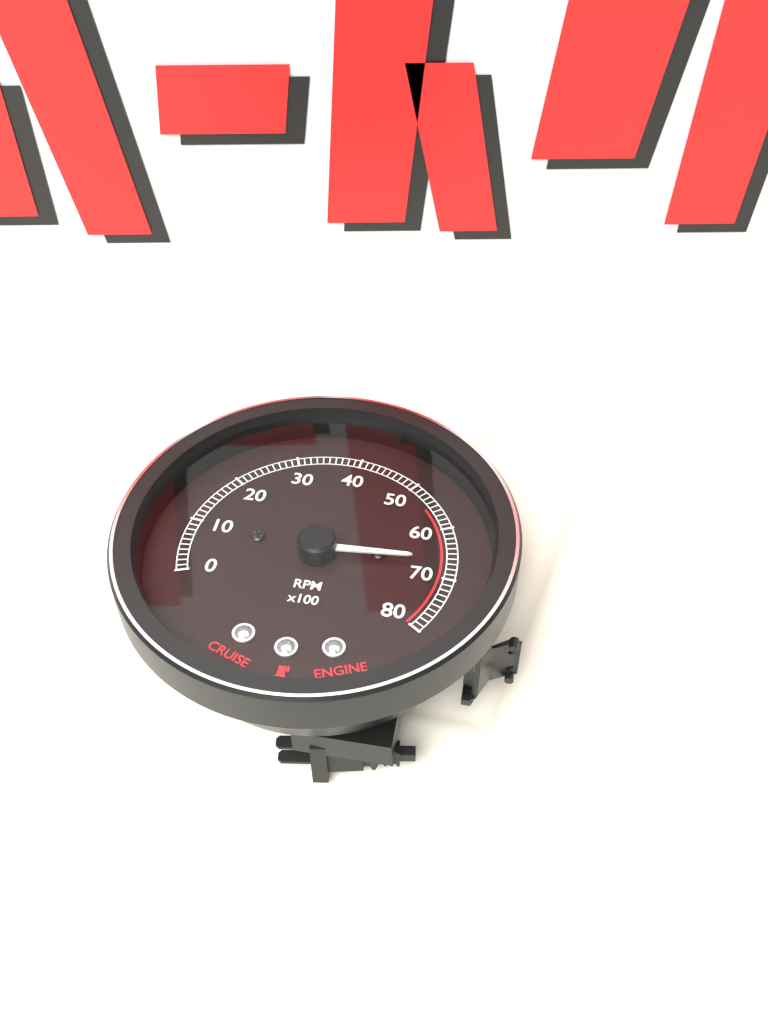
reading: 6700 RPM
